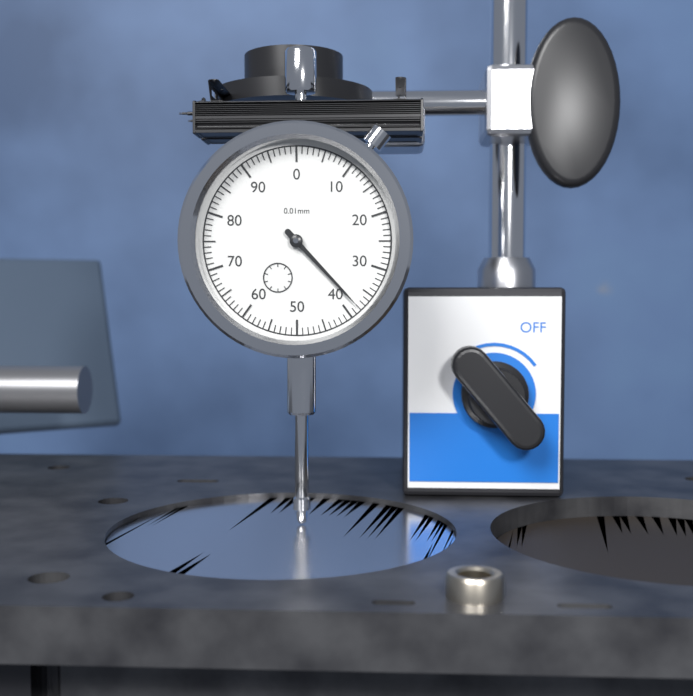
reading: 38 0.01mm
